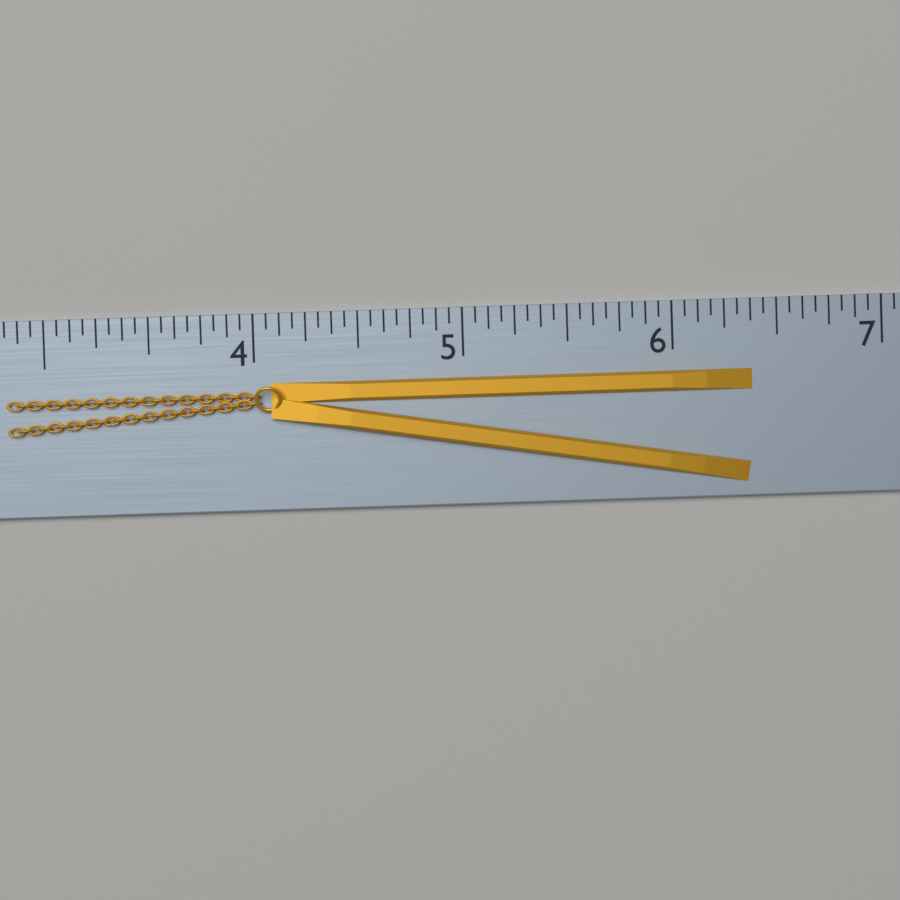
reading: 6.3750 (no unit)
